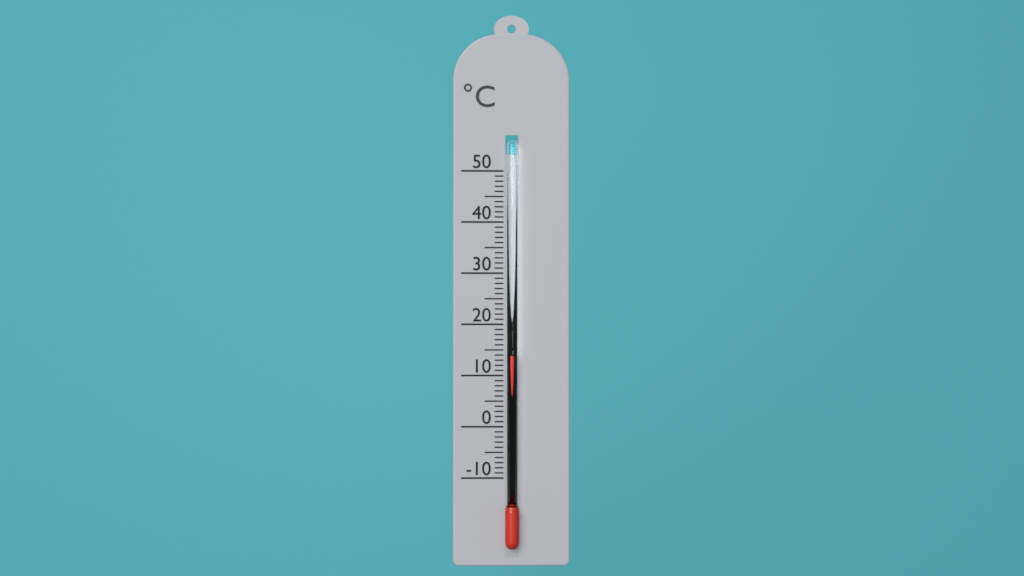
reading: 14 °C
